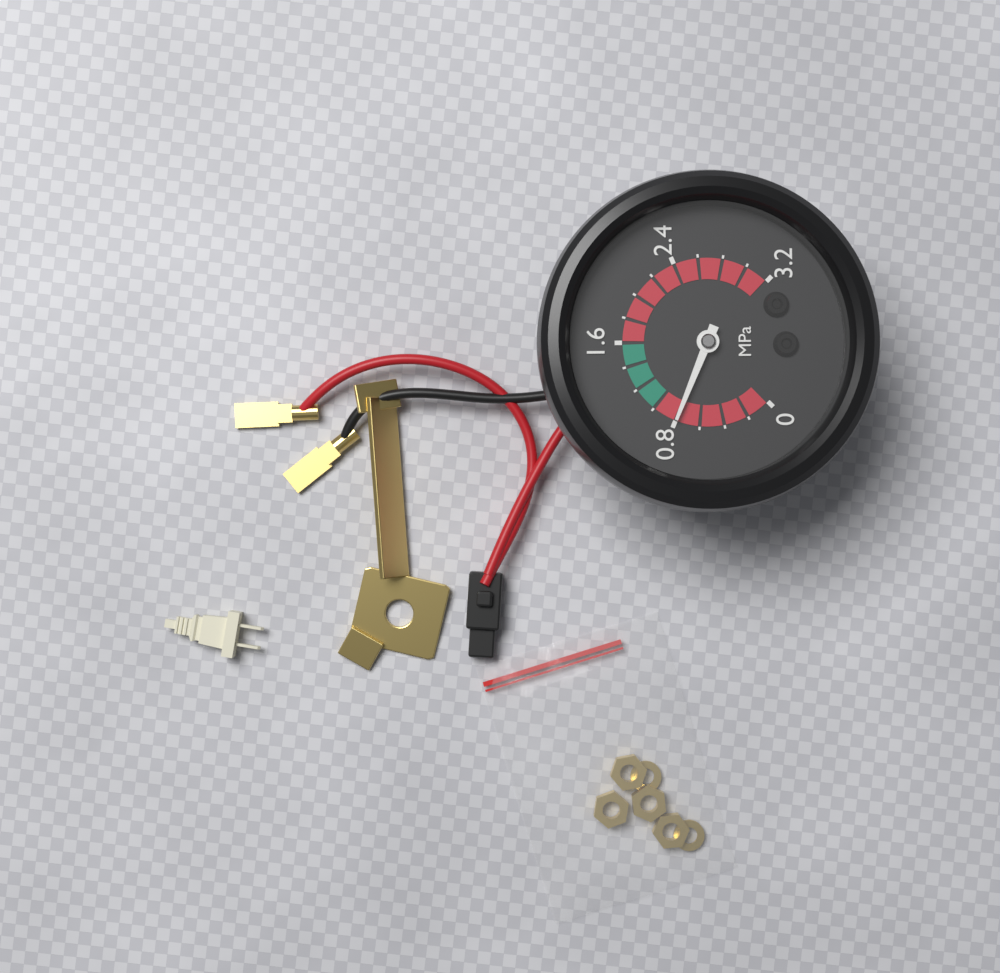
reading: 0.8 MPa
